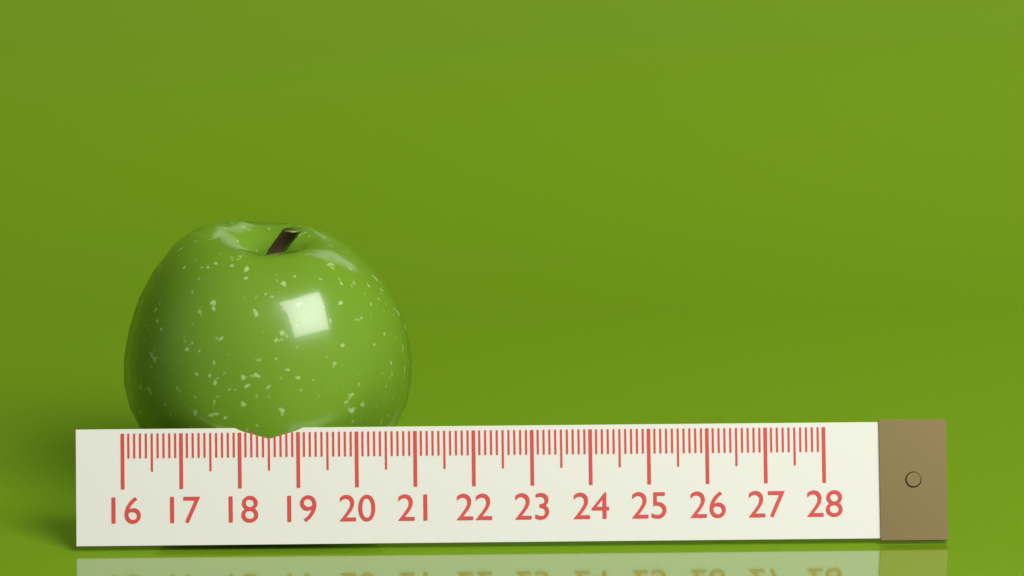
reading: 21.0 (no unit)
